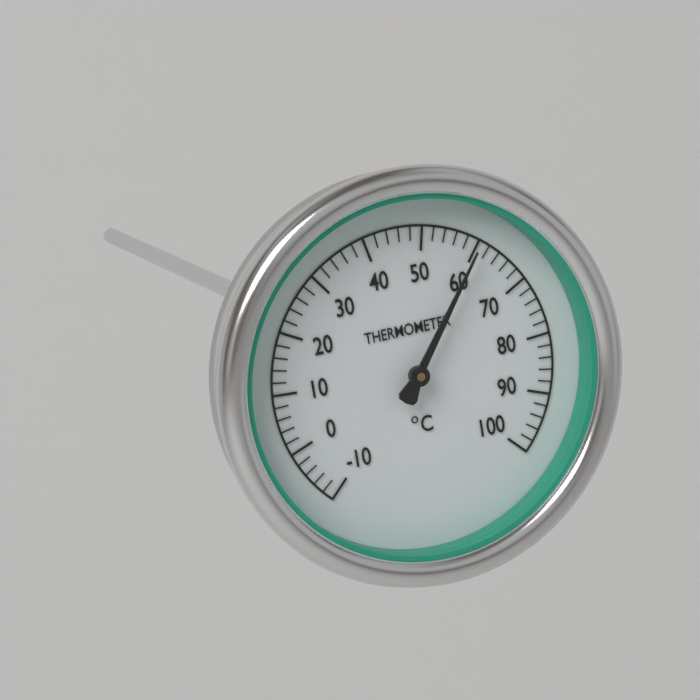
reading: 60 °C
